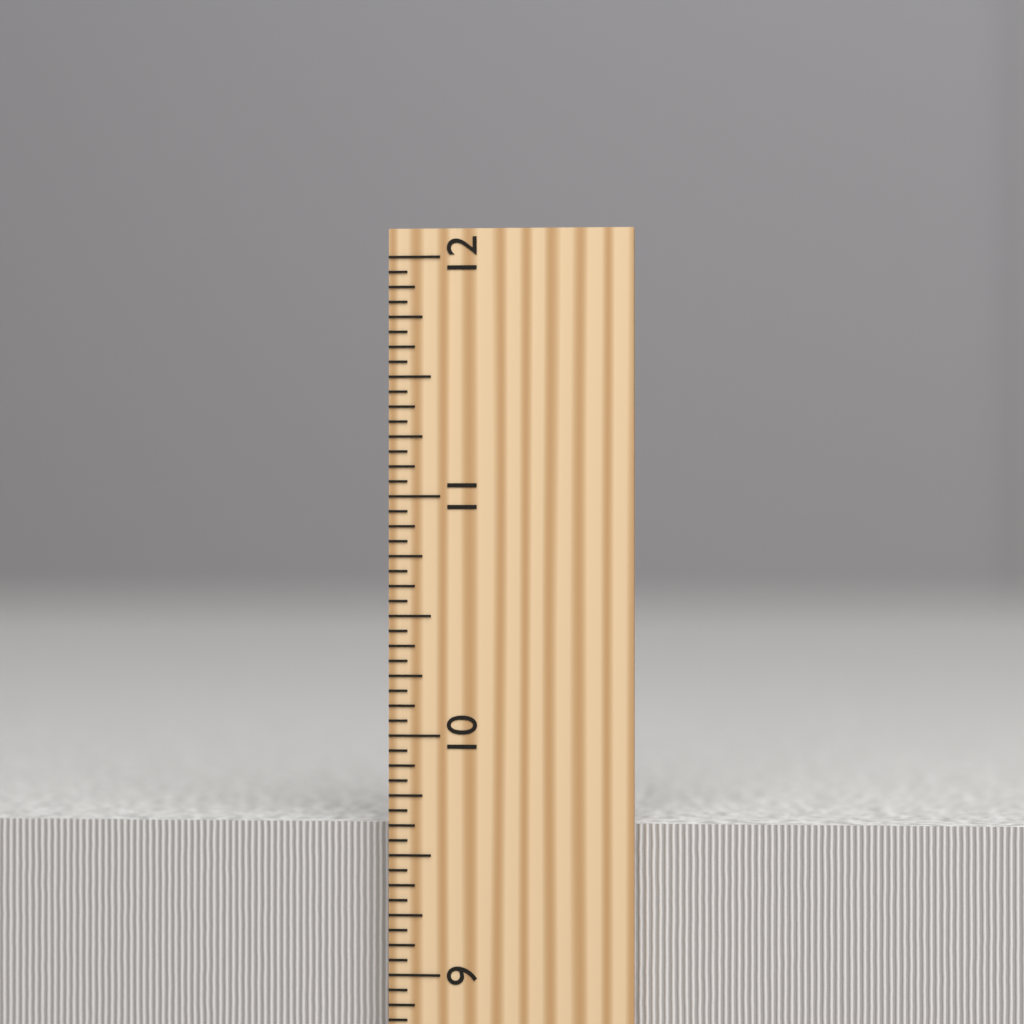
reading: 9.6250 inch
